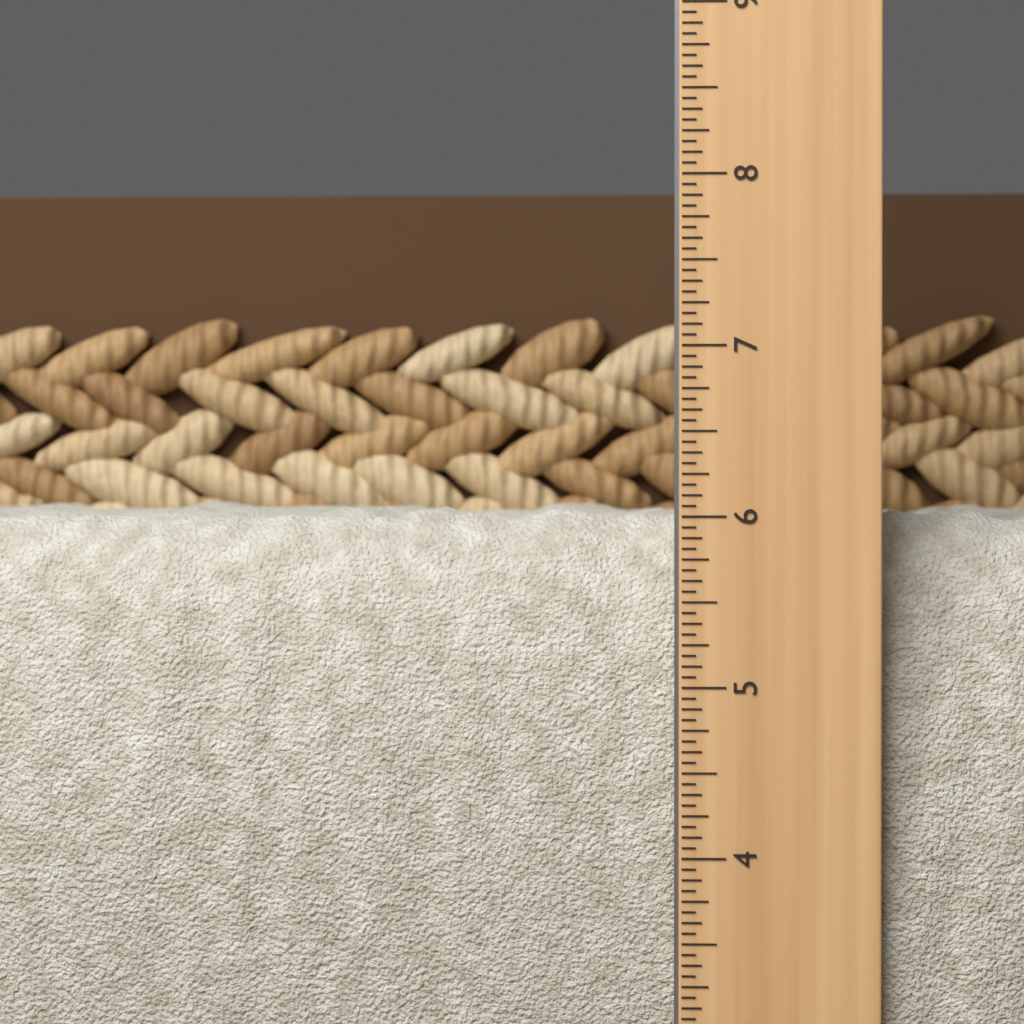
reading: 6.0625 in
